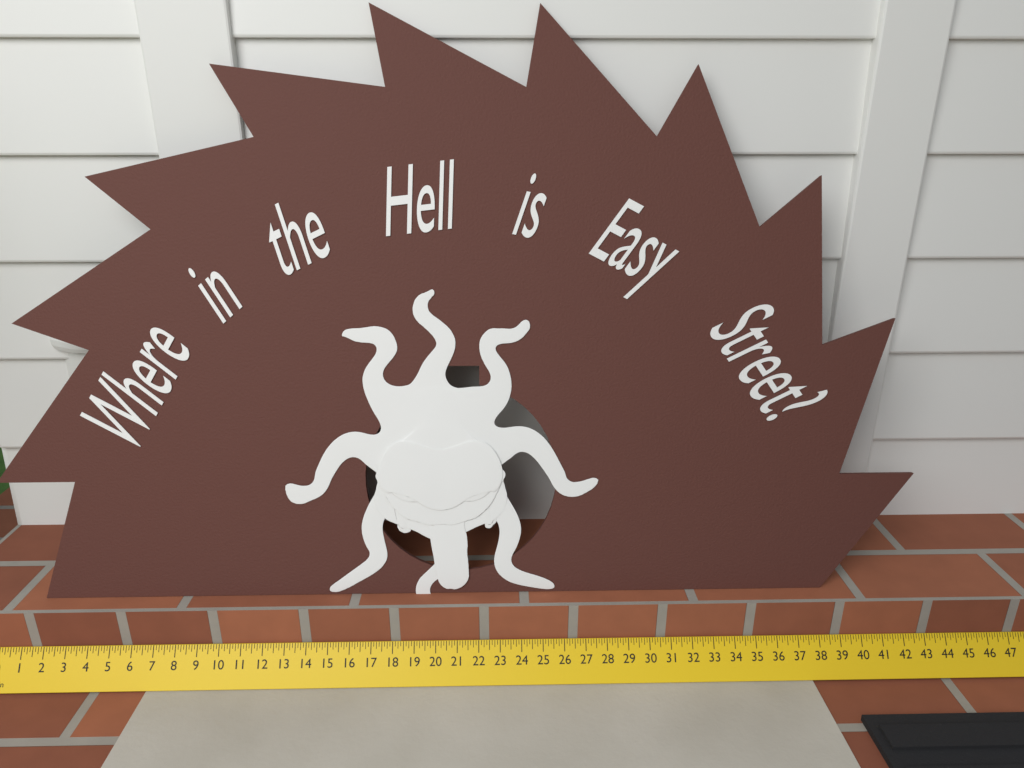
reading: 42.500 in
